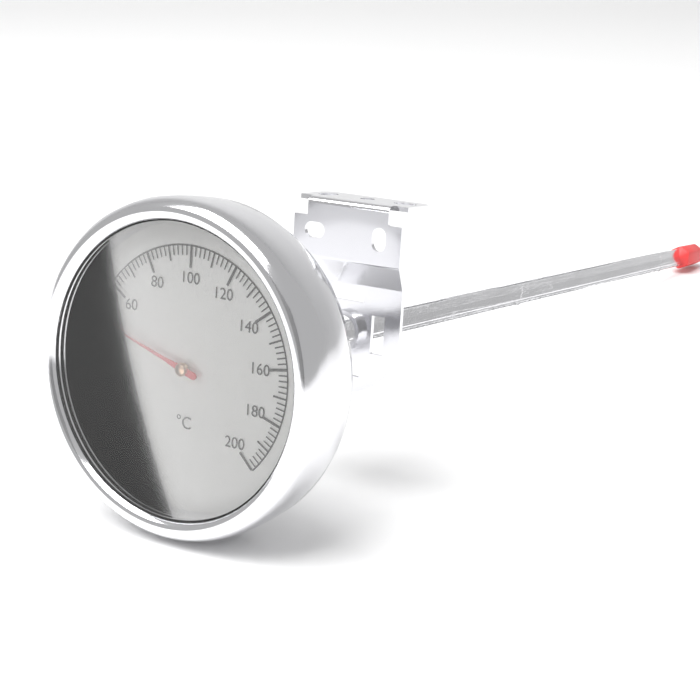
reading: 46 °C
